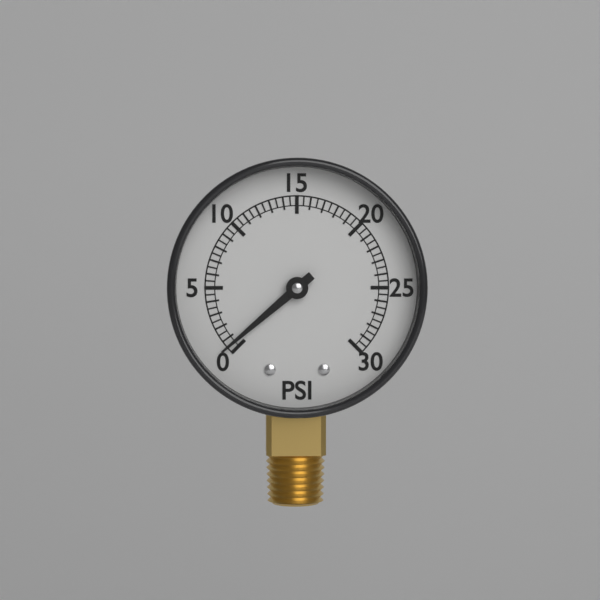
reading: 0.5 psi
